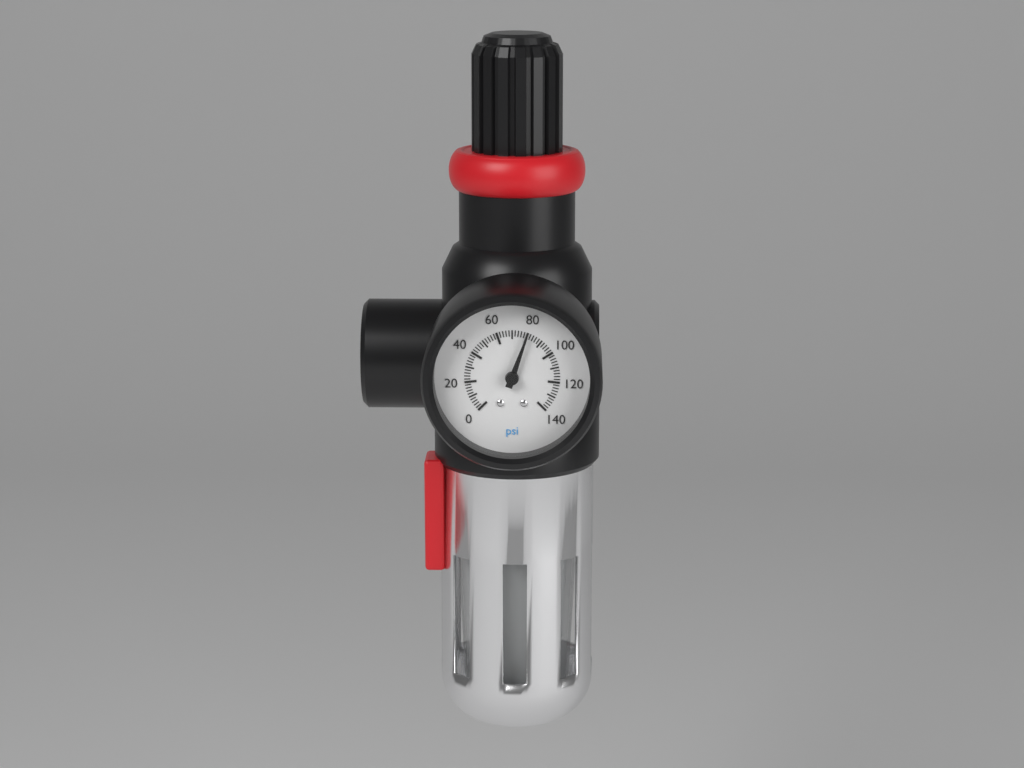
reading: 80 psi
